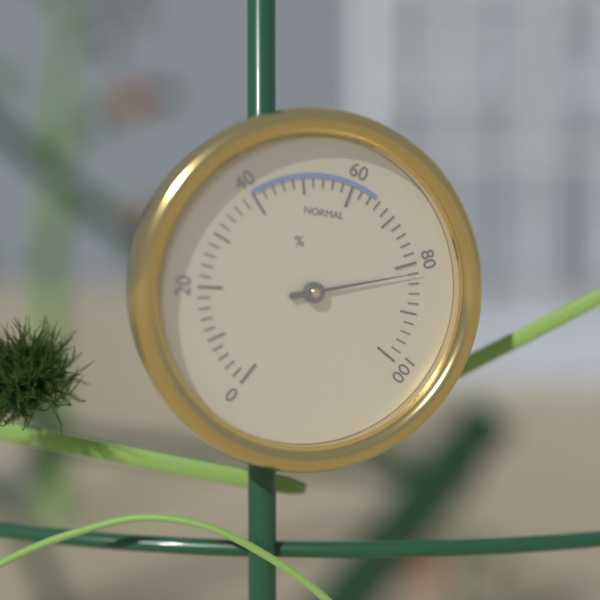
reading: 82 %
